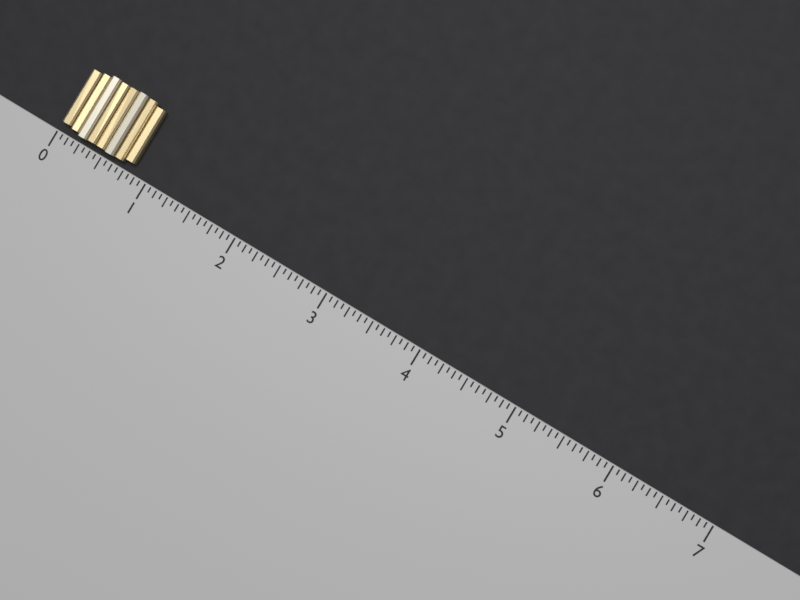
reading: 0.8125 (no unit)
